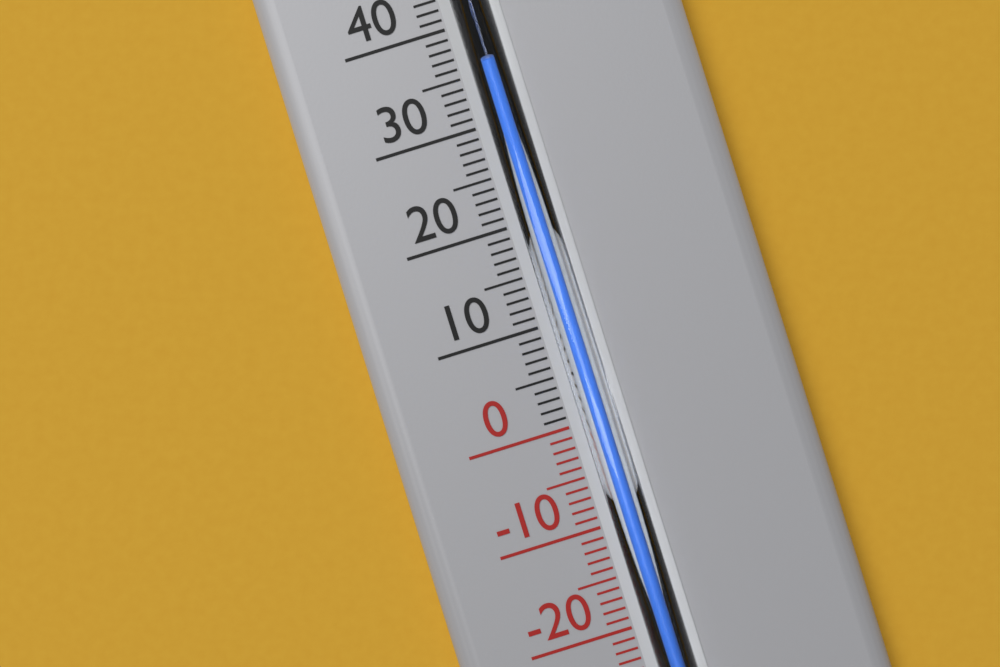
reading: 35 °C
